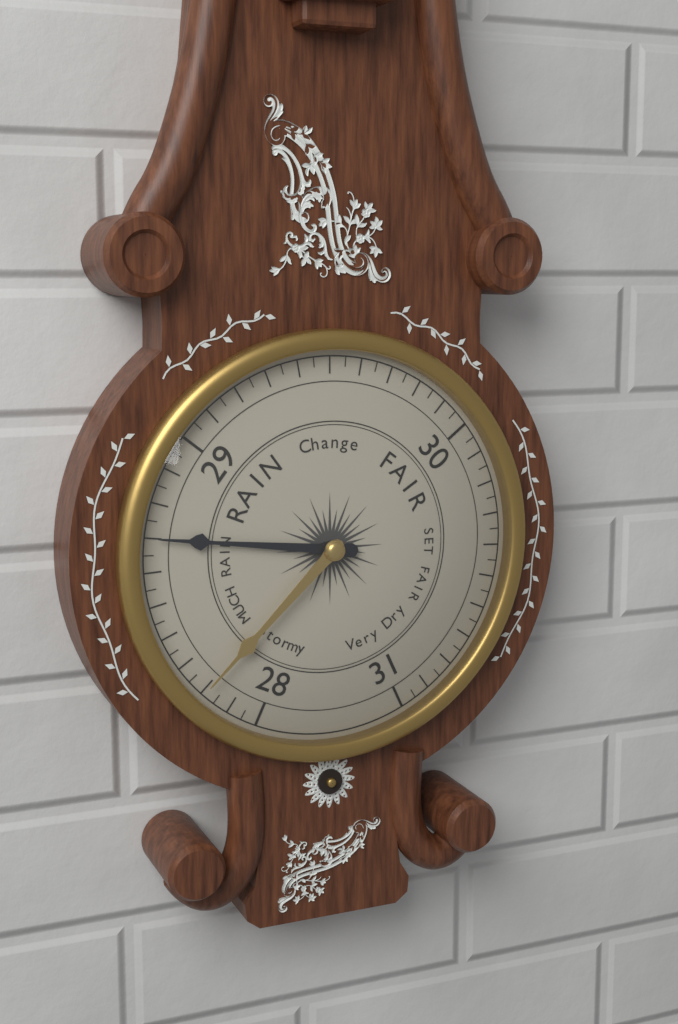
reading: 28.70 (no unit)
